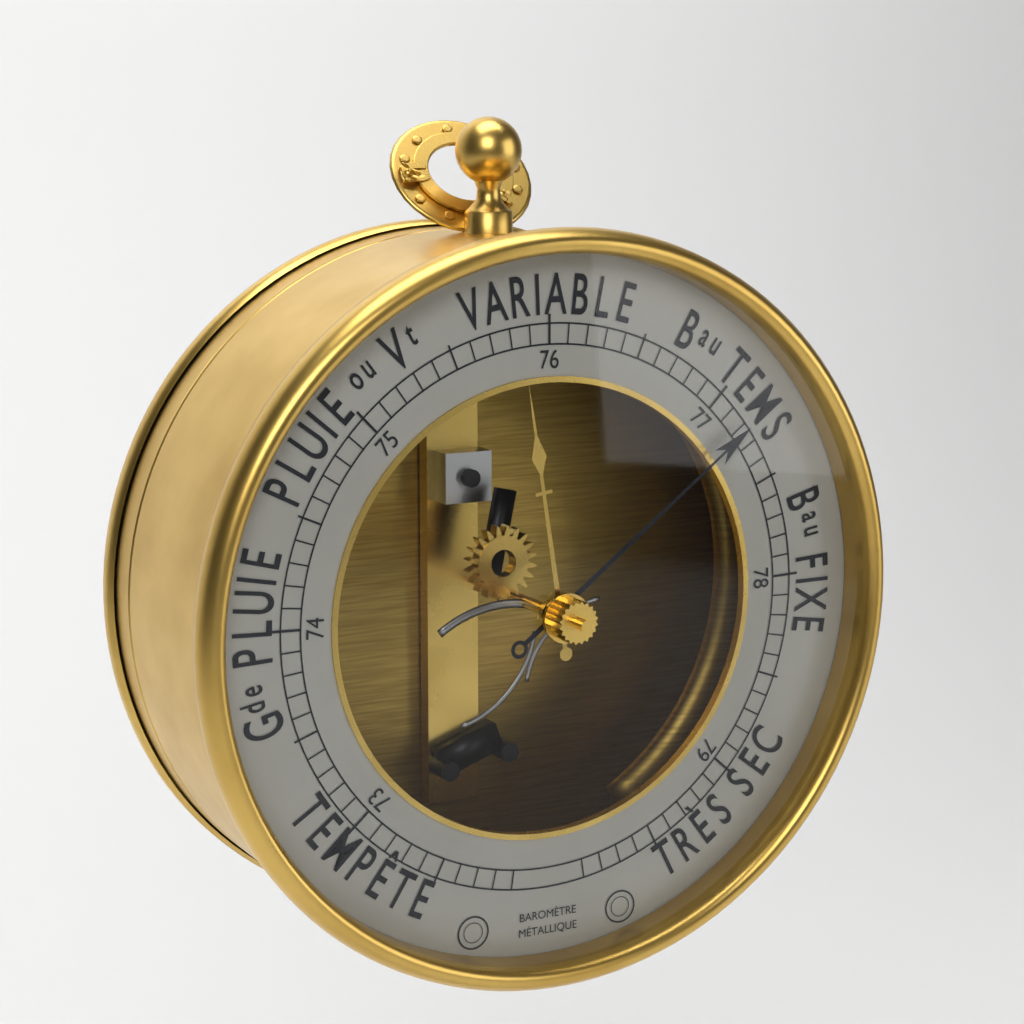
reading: 77.2 (no unit)
